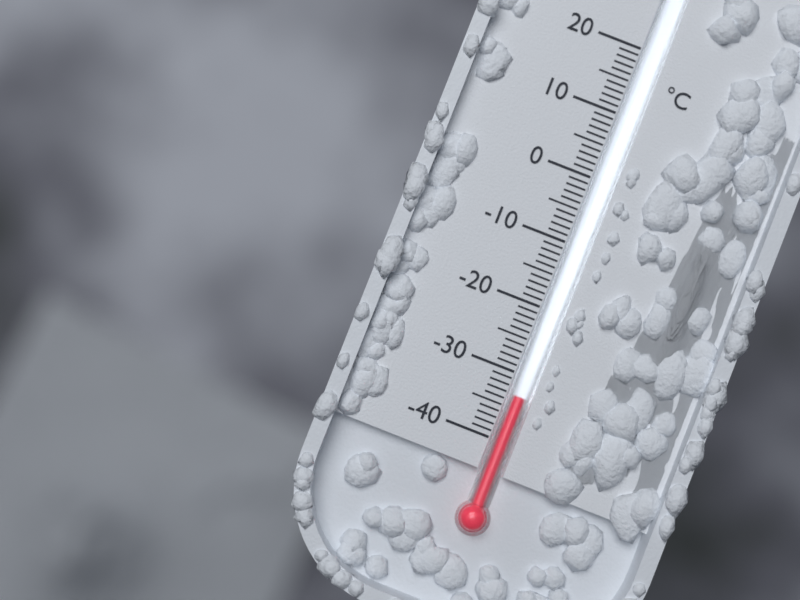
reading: -33 °C
